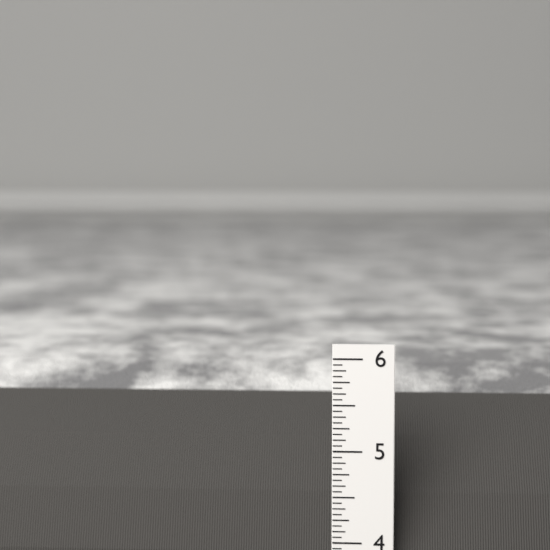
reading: 5.7500 in
